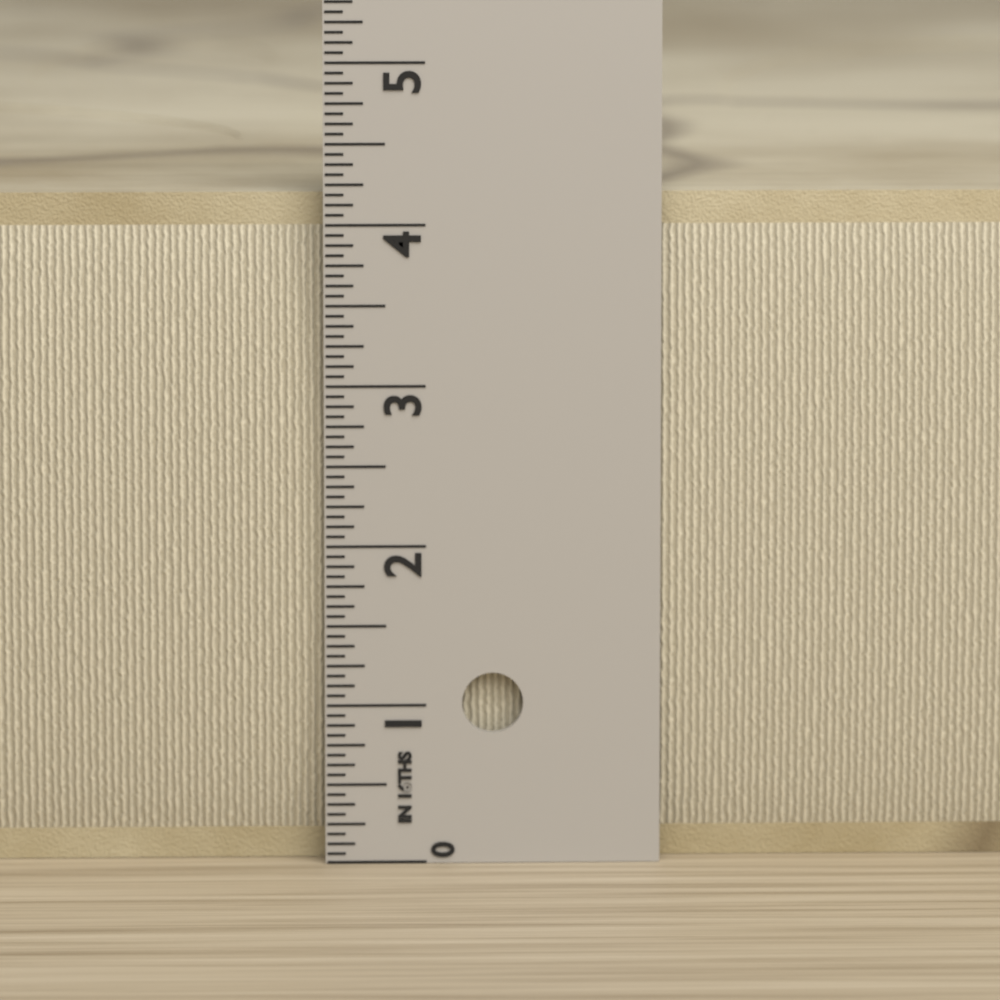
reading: 4.1875 in
